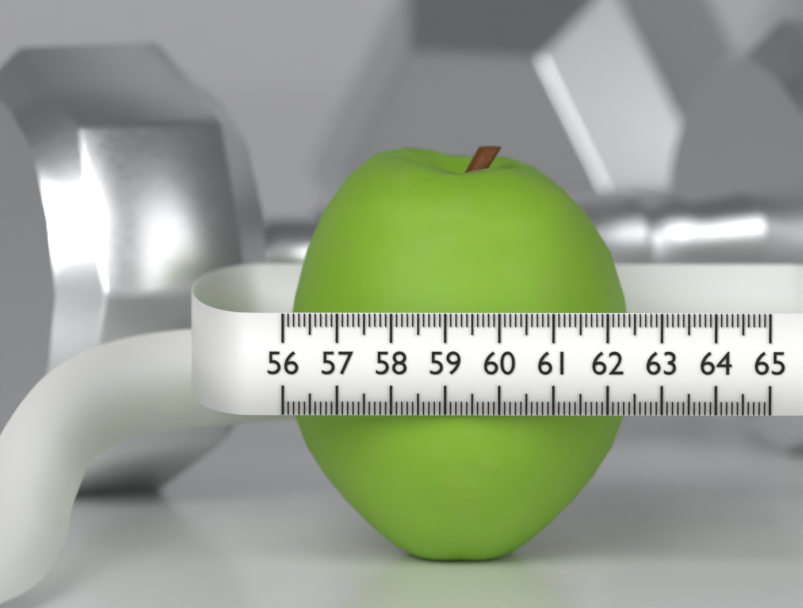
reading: 62.5 (no unit)
